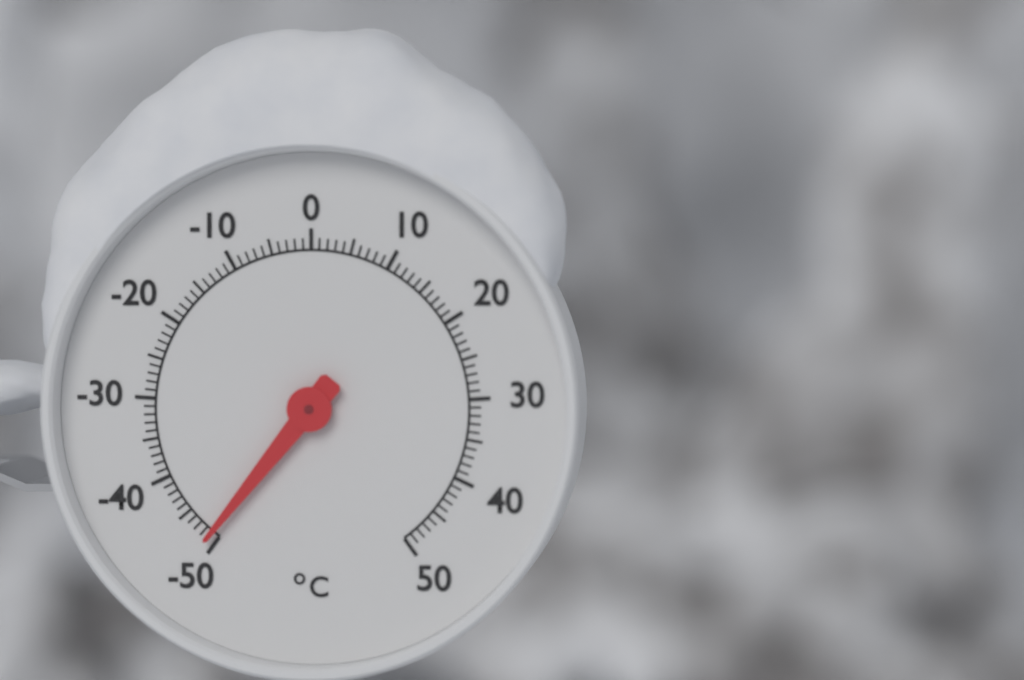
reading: -49 °C
